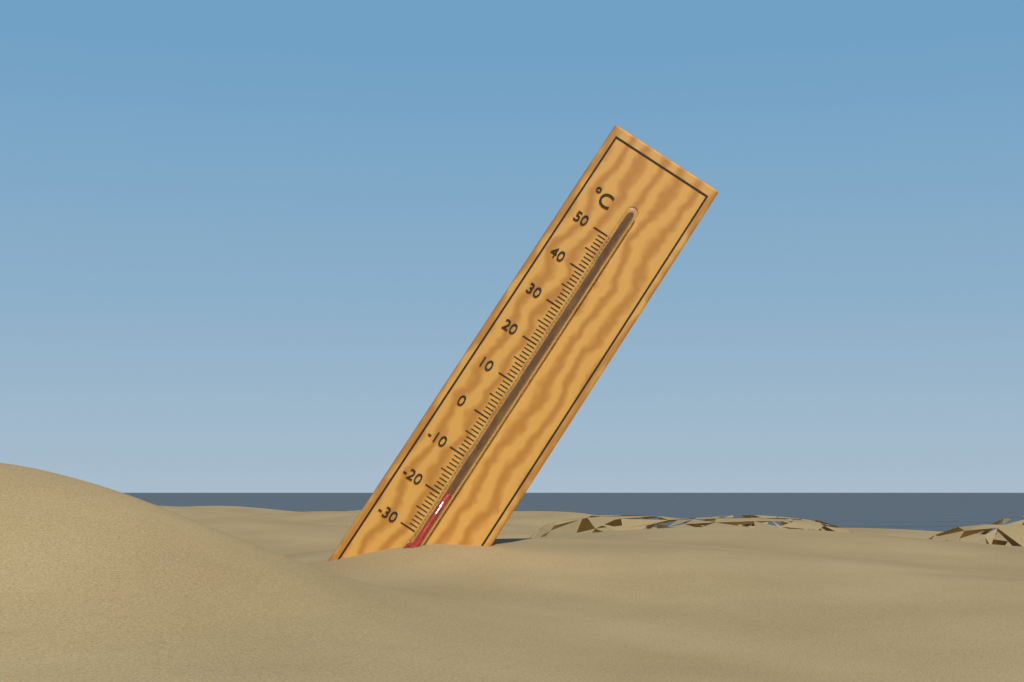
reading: -19 °C
